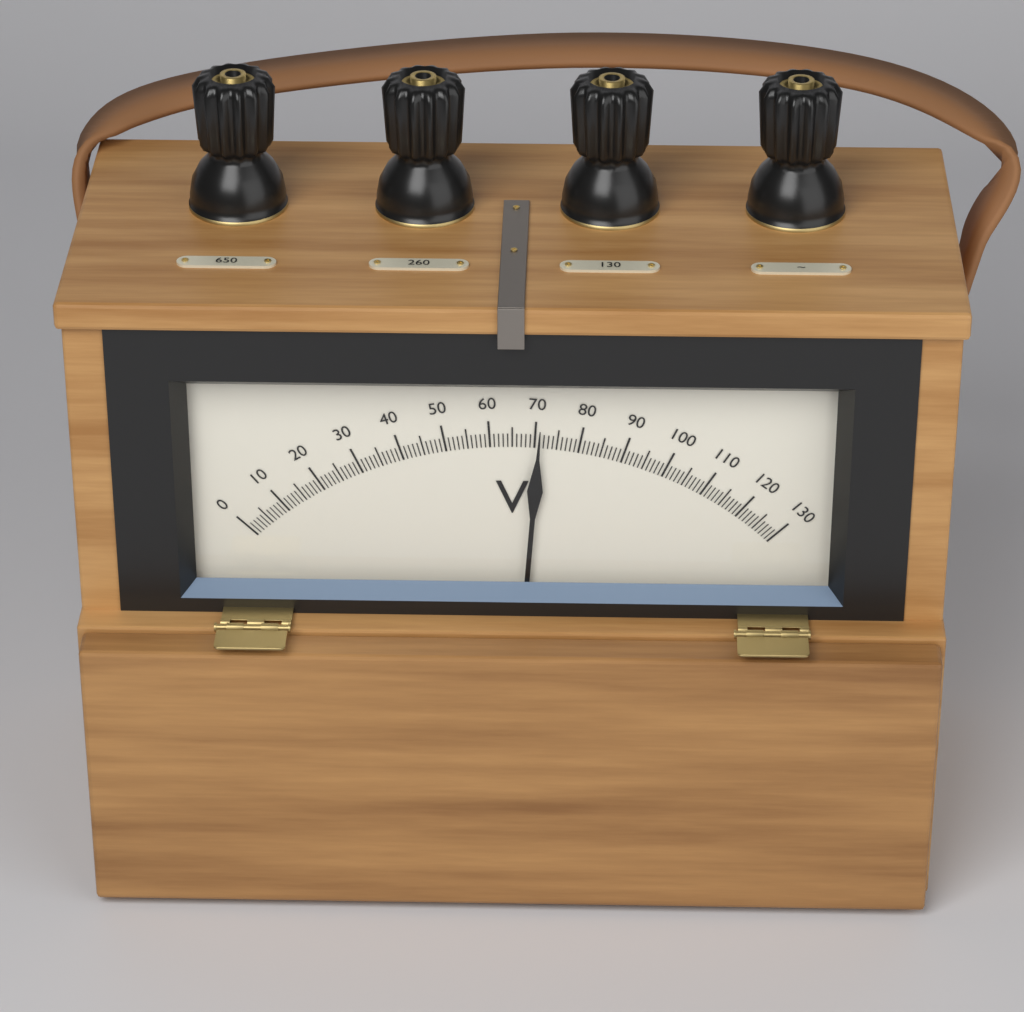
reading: 71 V
